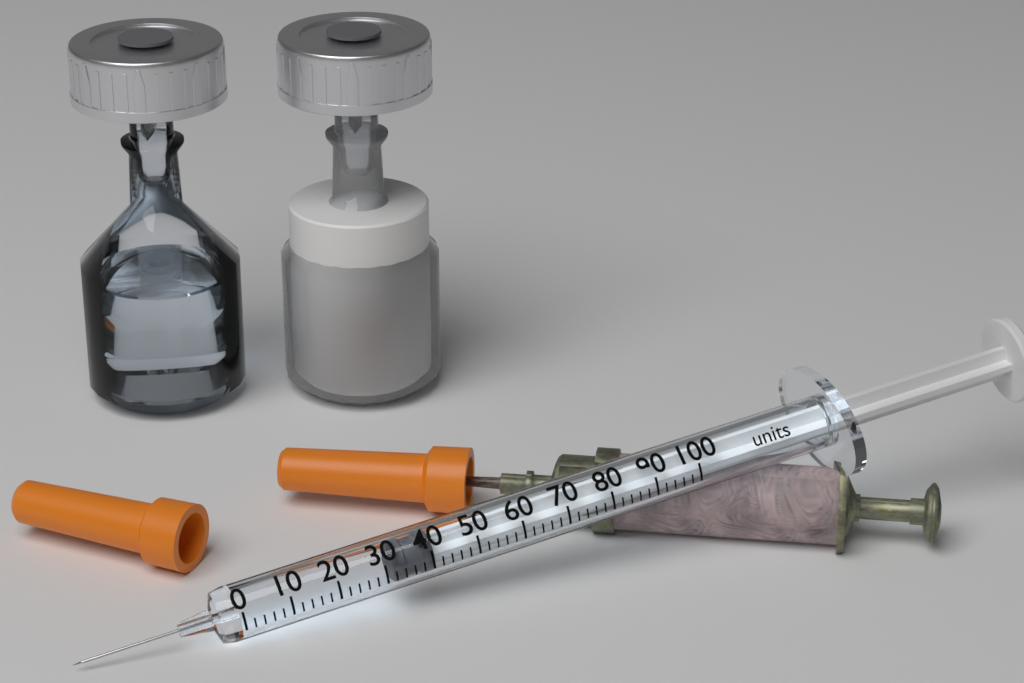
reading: 32 units
